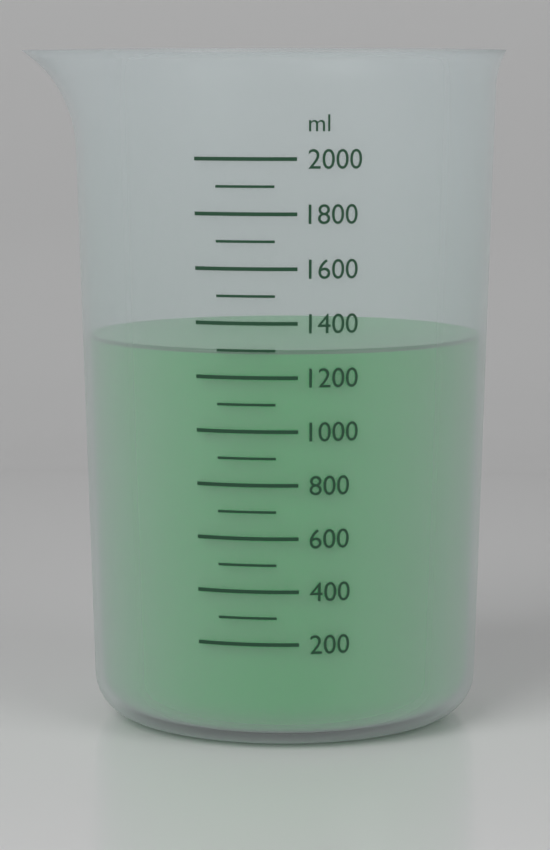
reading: 1300 ml
